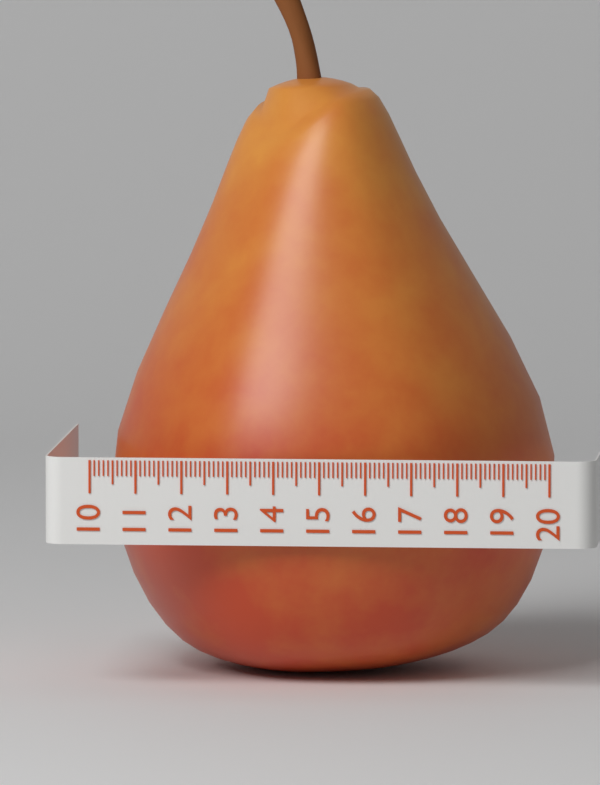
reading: 19.8 (no unit)
